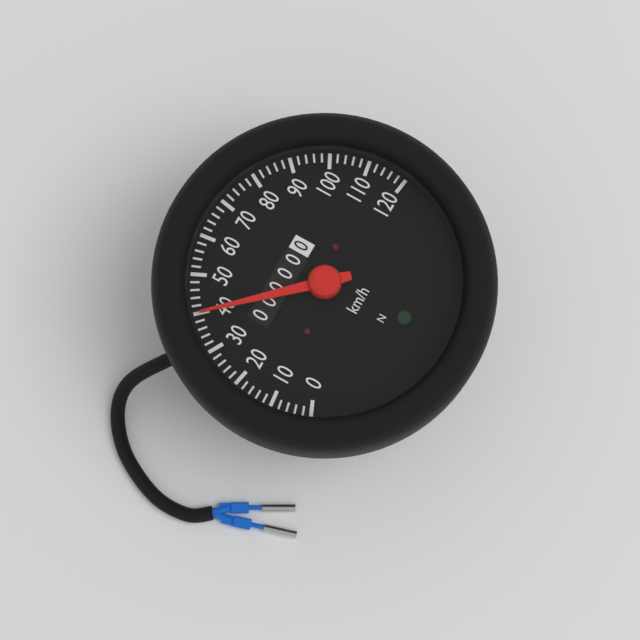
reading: 40 km/h
